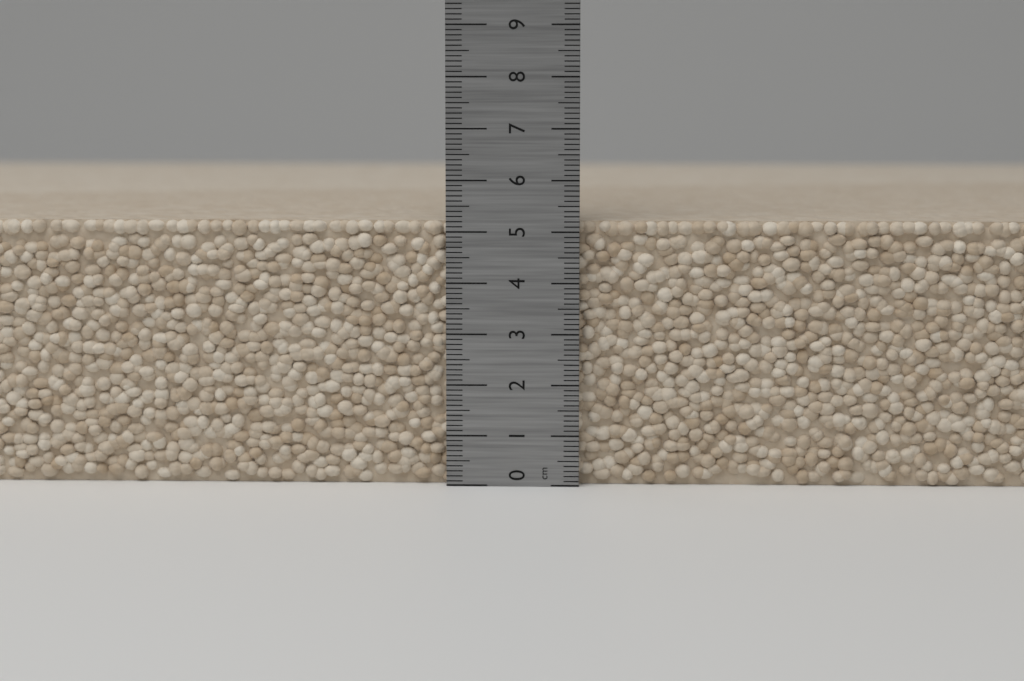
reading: 5.2 cm
